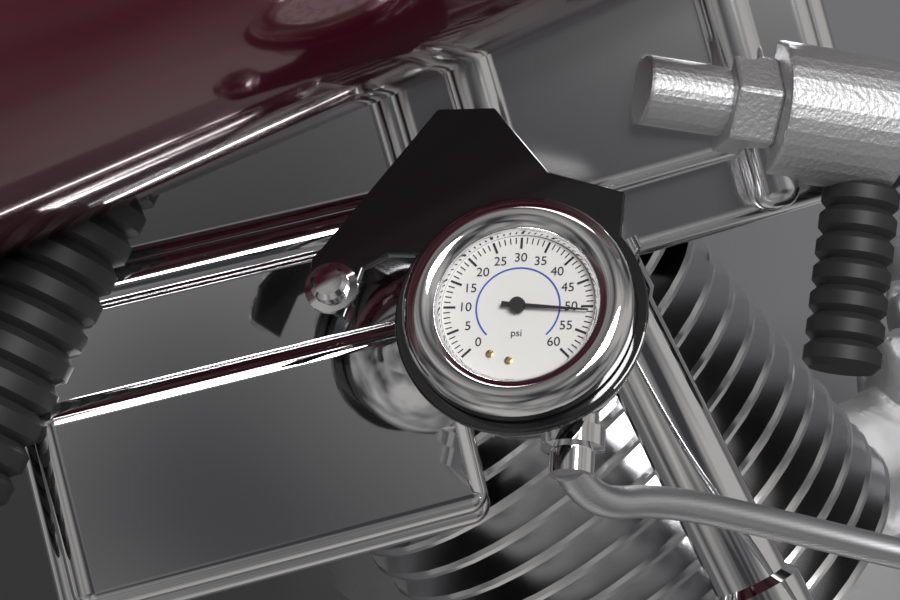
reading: 51 psi
